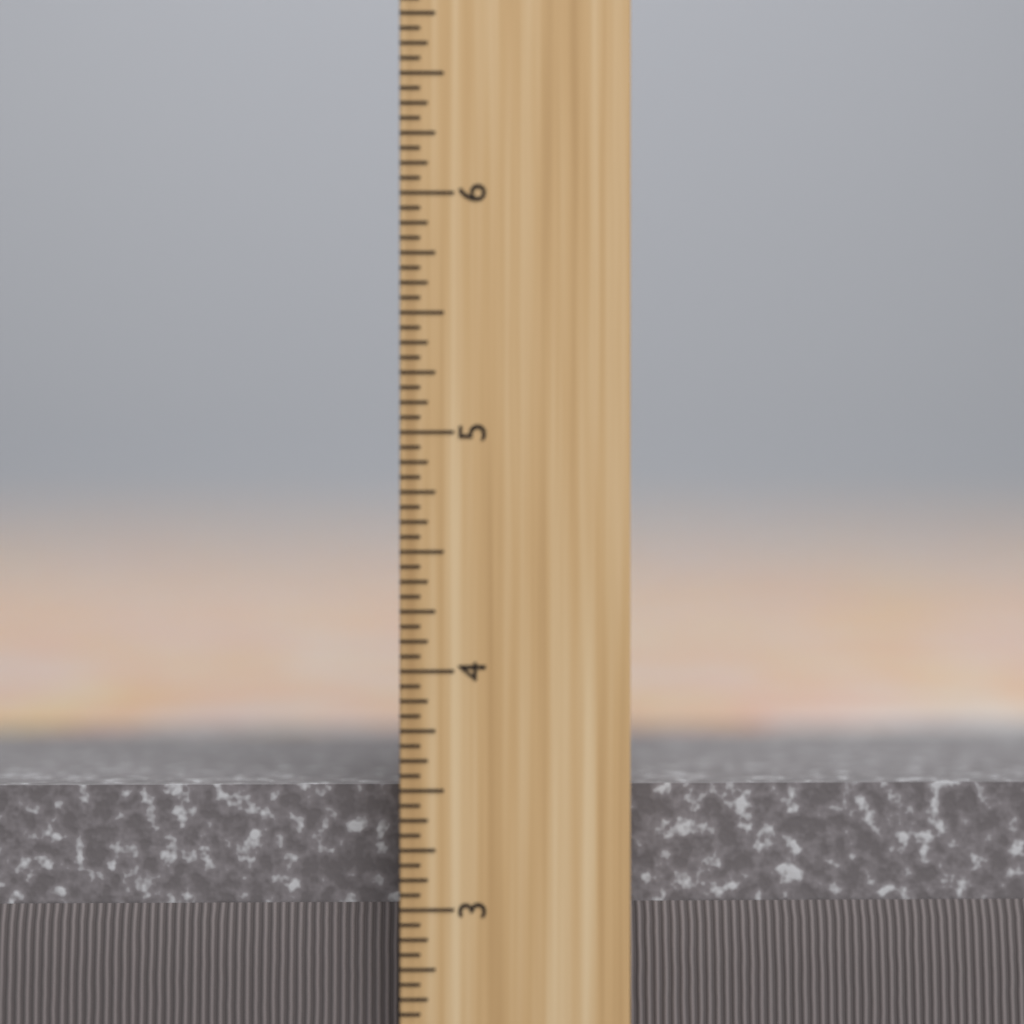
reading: 3.5000 inch
